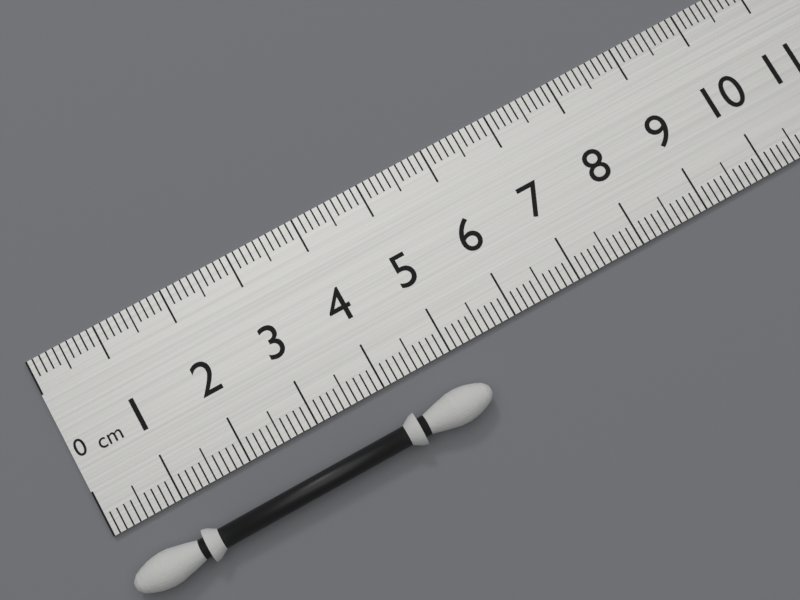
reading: 5.2 cm
